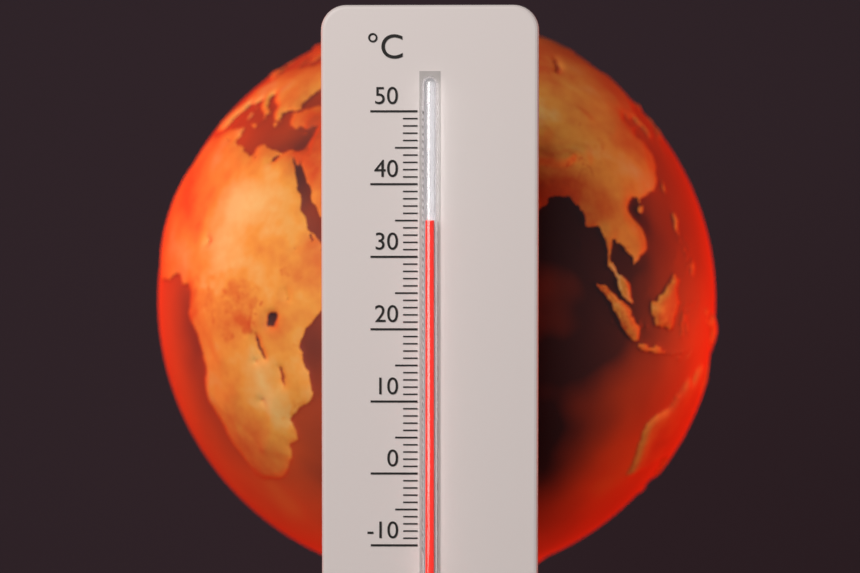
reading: 35 °C
